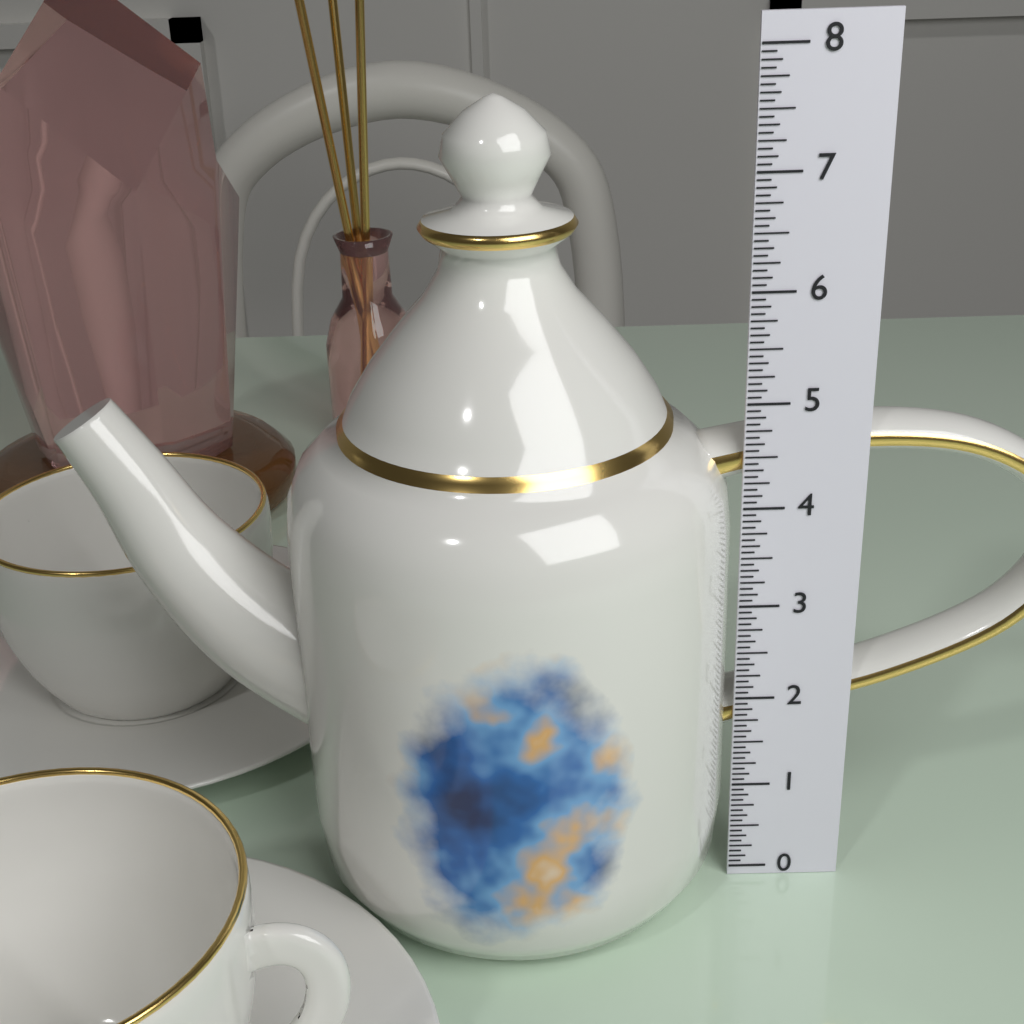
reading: 7.6250 (no unit)
